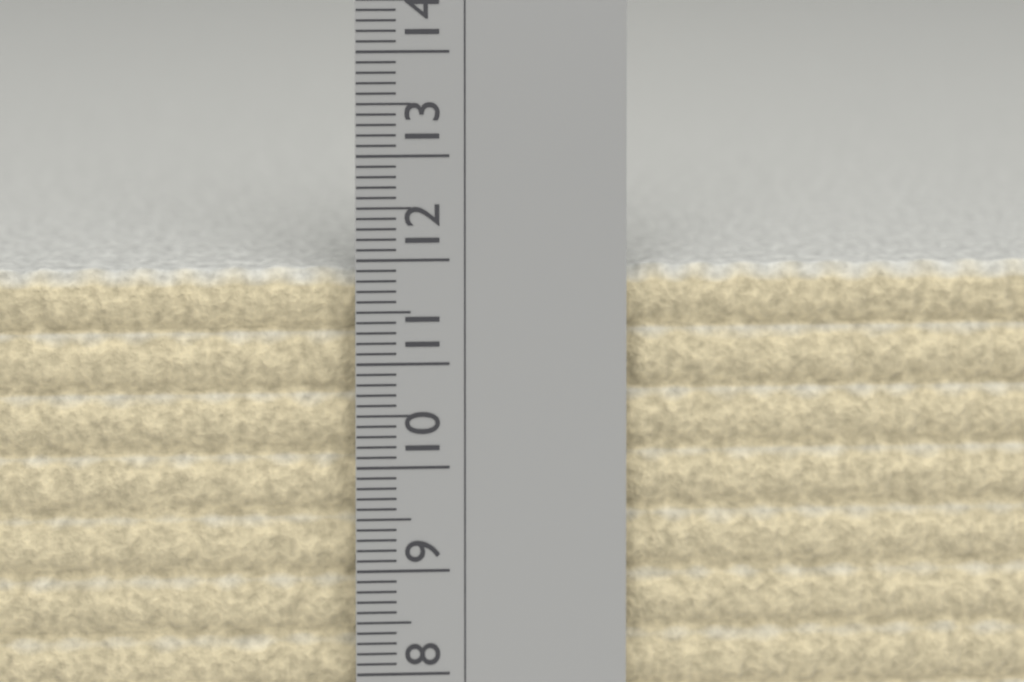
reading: 11.9 cm
